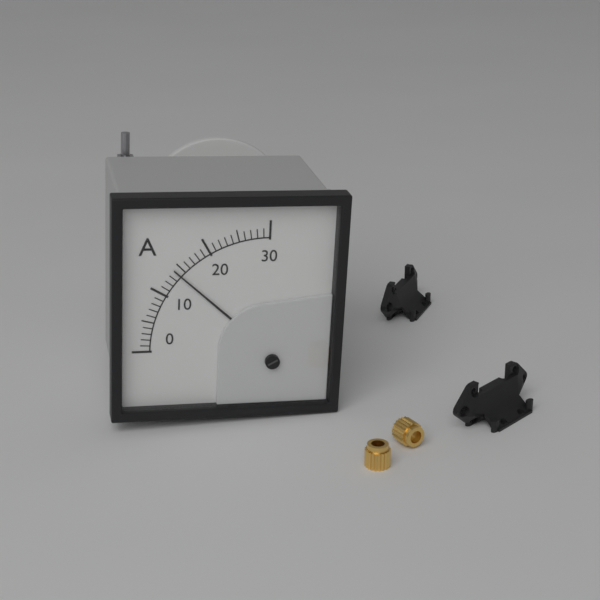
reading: 14 A
